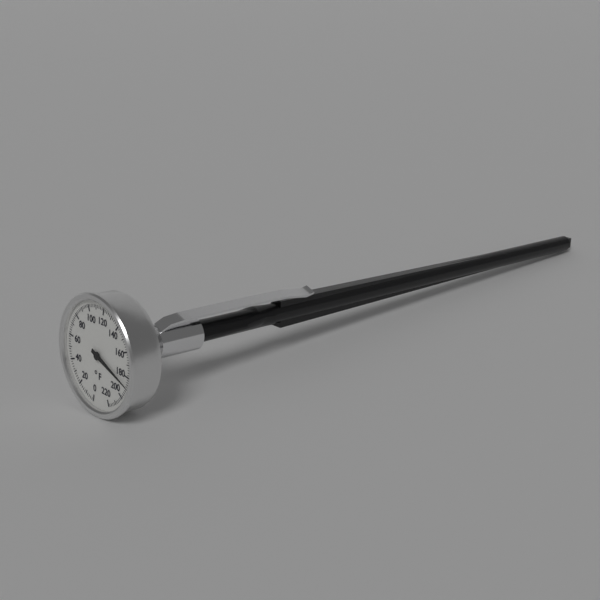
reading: 188 °F
